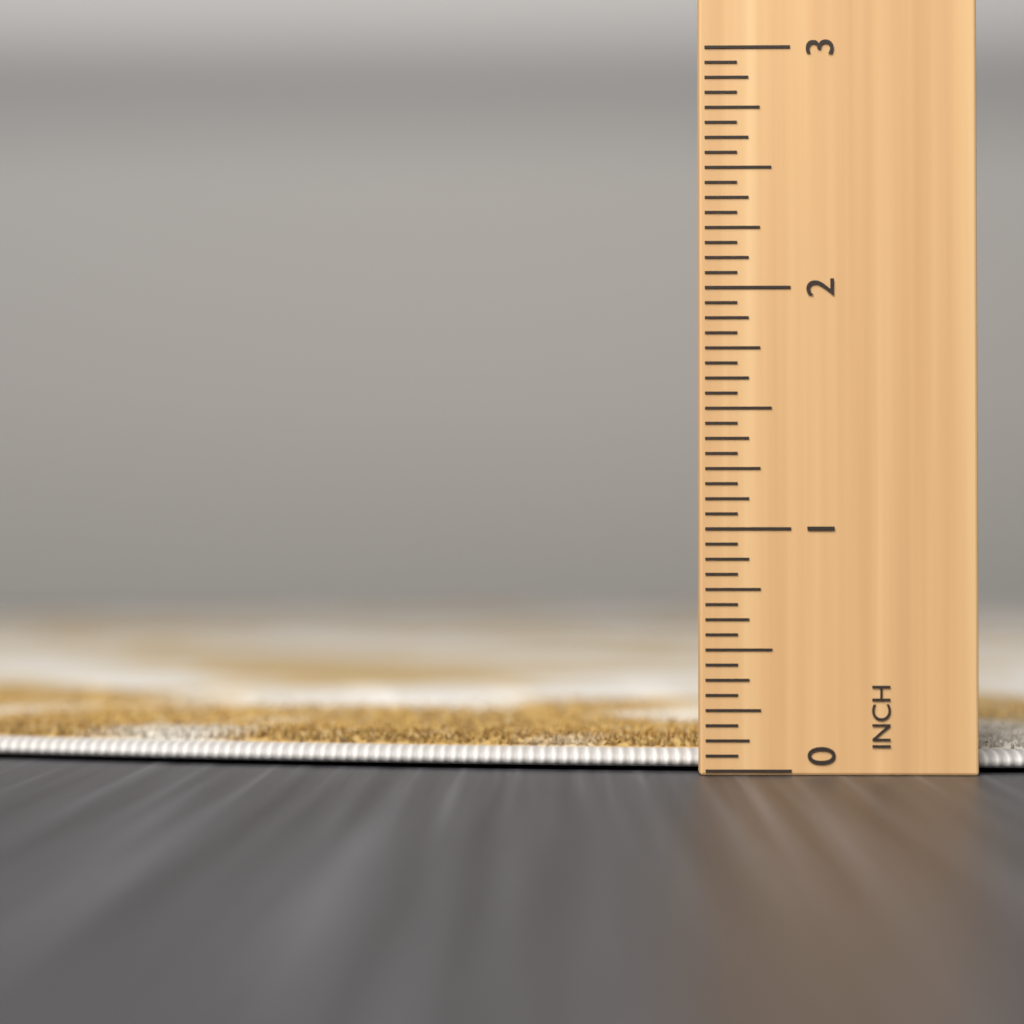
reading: 0.1250 in
